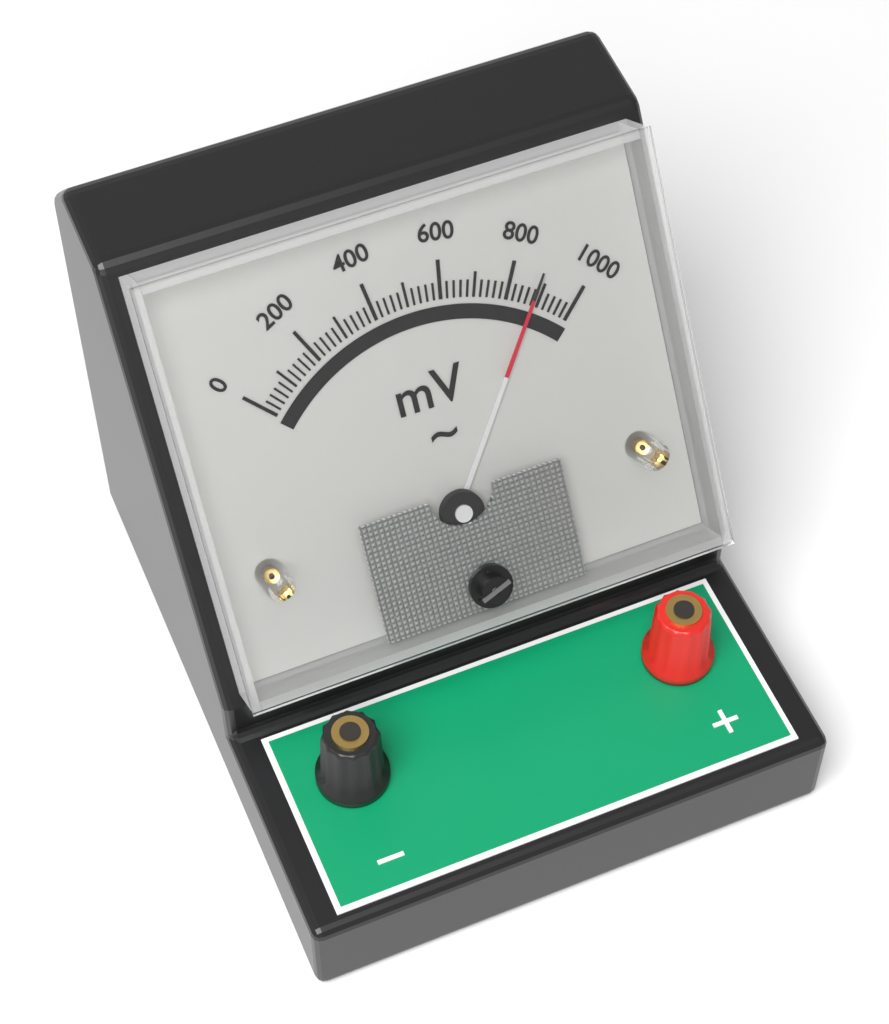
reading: 880 mV
